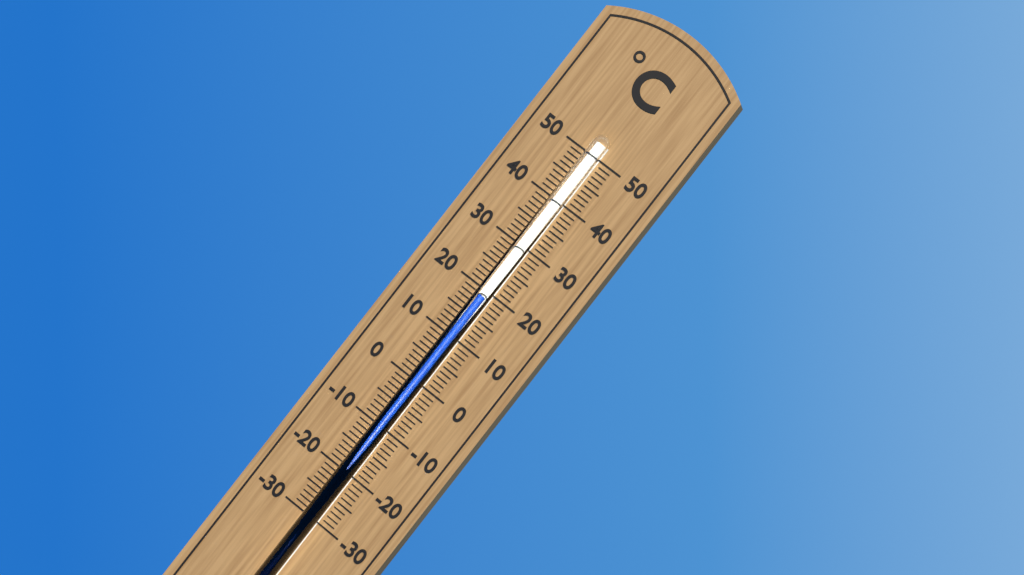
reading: 19 °C
